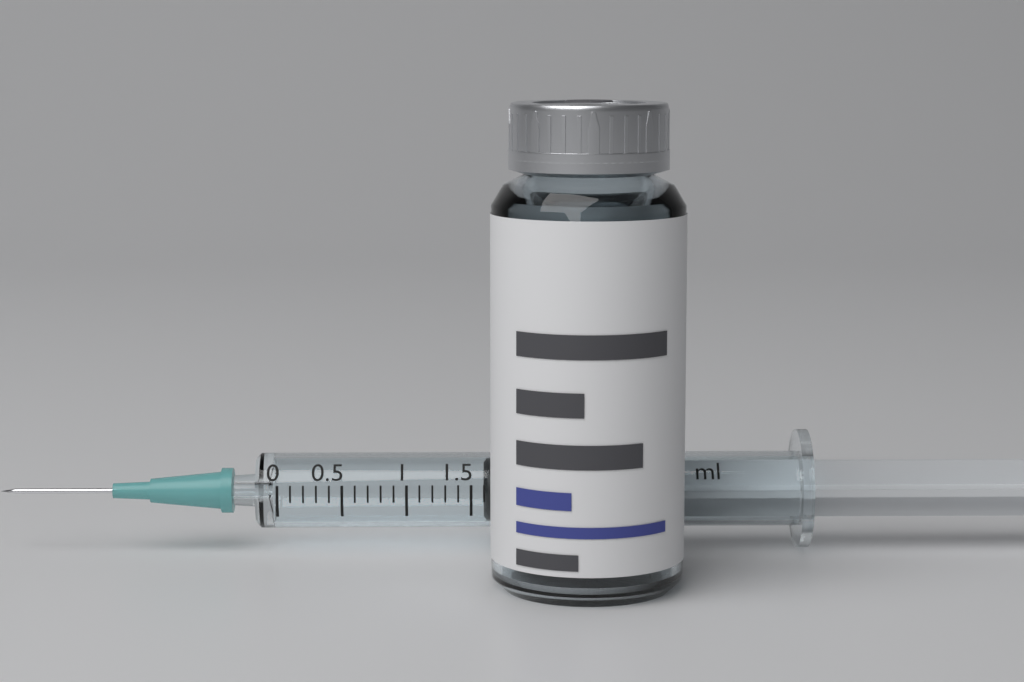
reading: 1.6 ml
